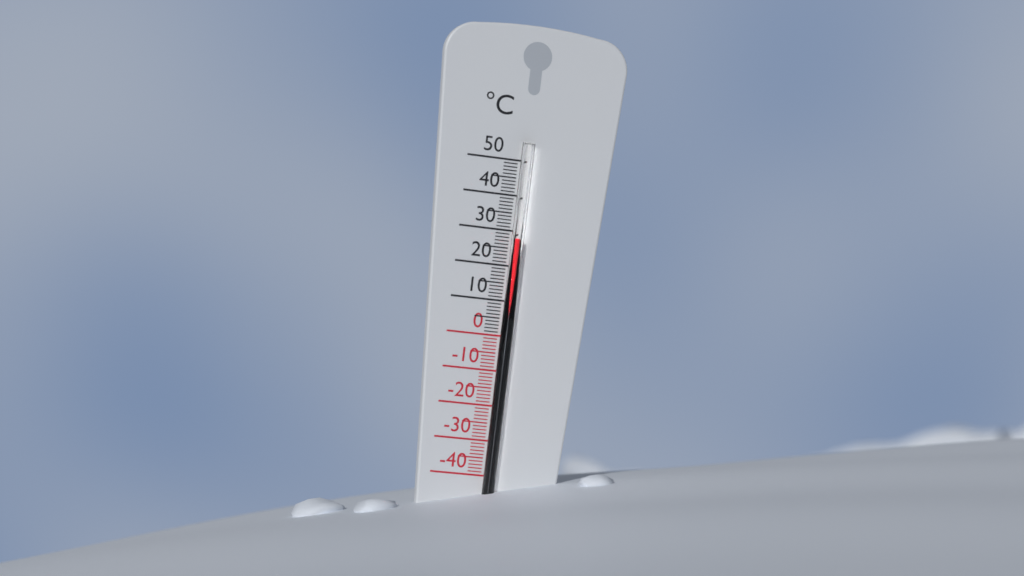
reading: 28 °C
